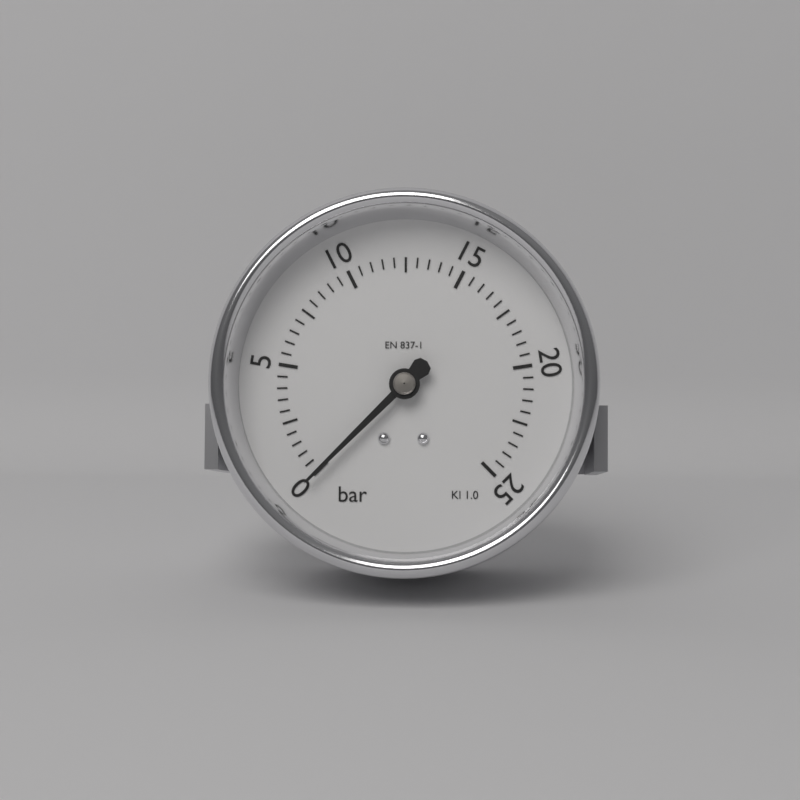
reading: 0.0 bar
